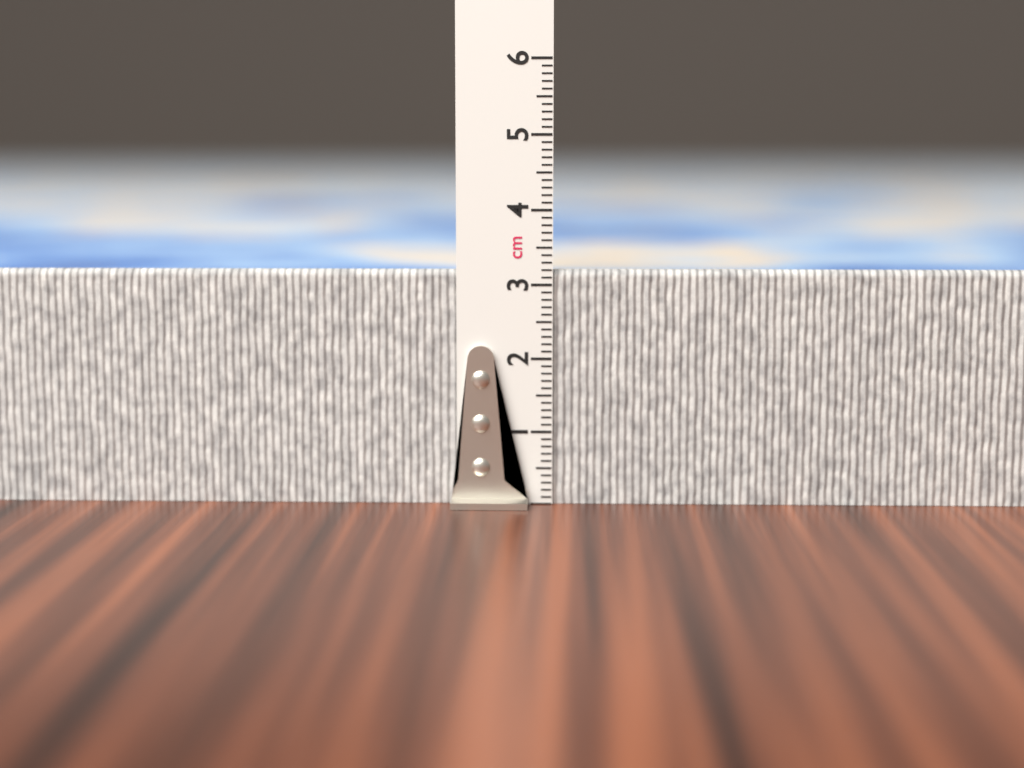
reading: 3.2 cm
